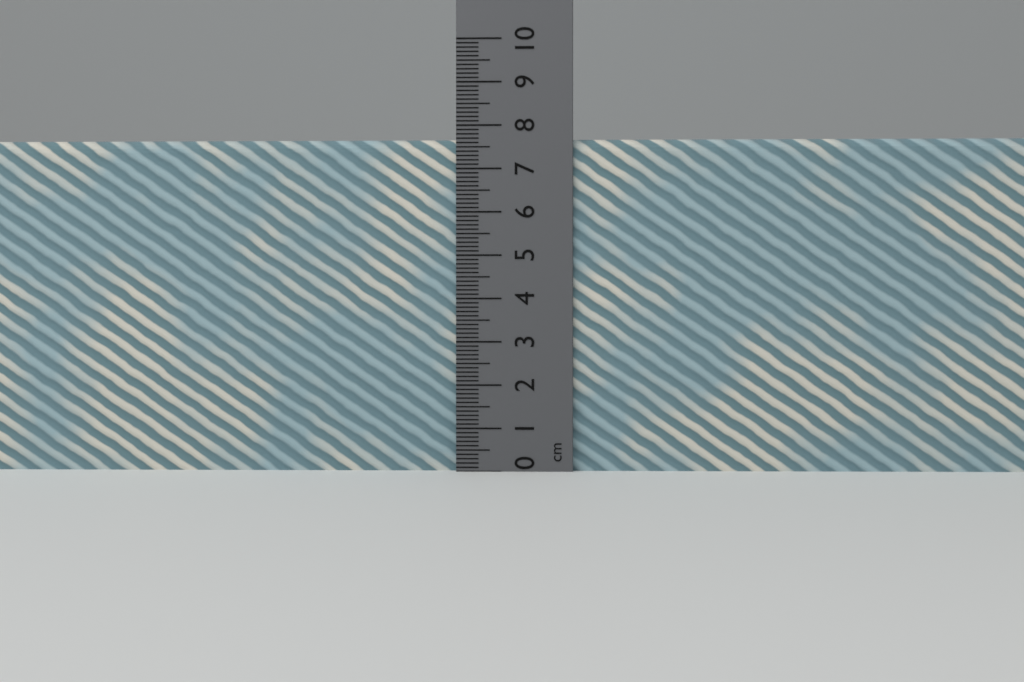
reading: 7.7 cm
